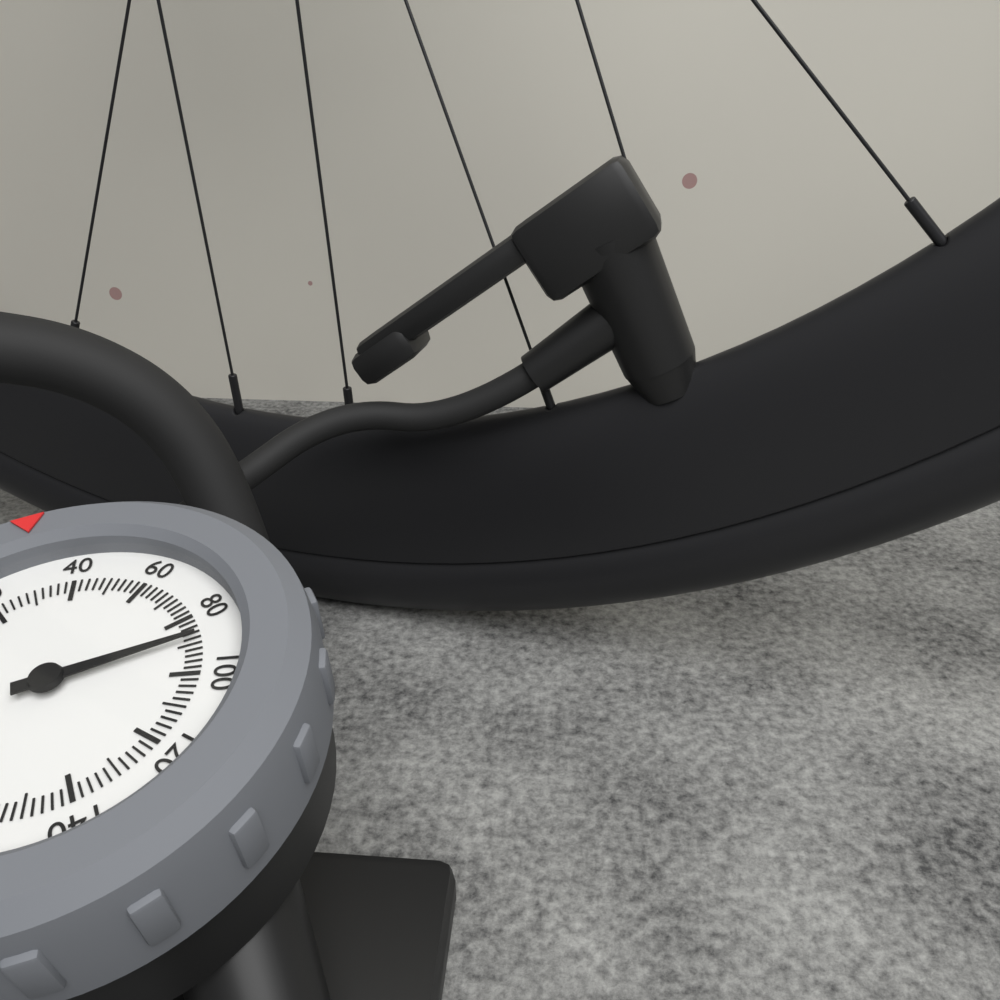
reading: 88 psi
